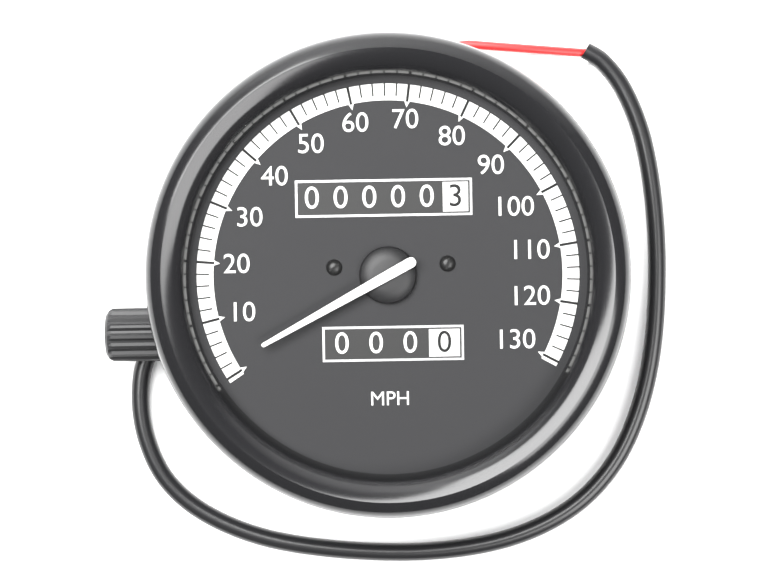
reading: 2 MPH
